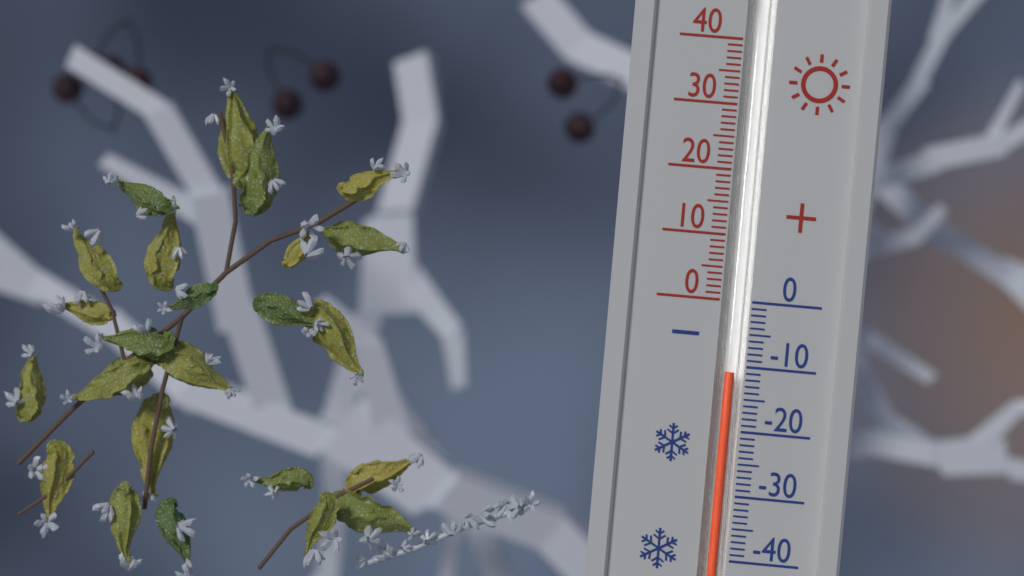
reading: -11 (no unit)
